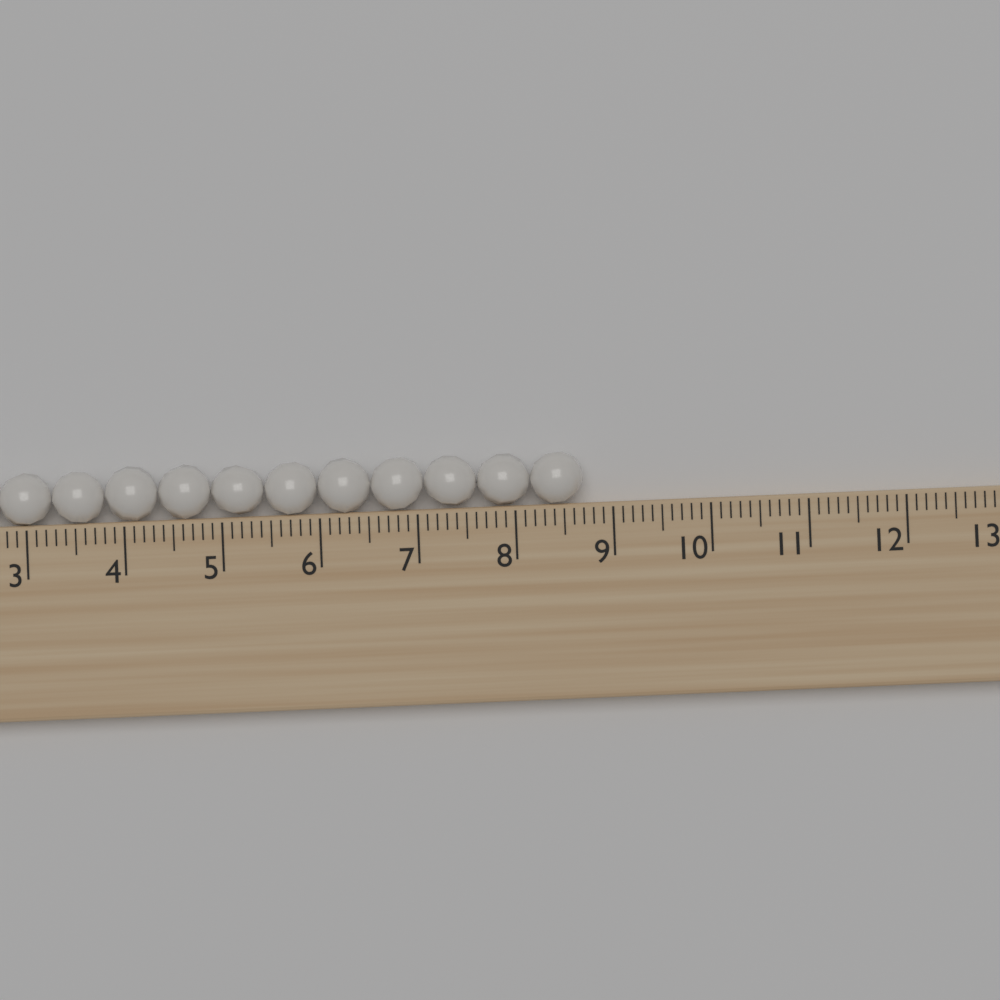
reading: 8.7 (no unit)
